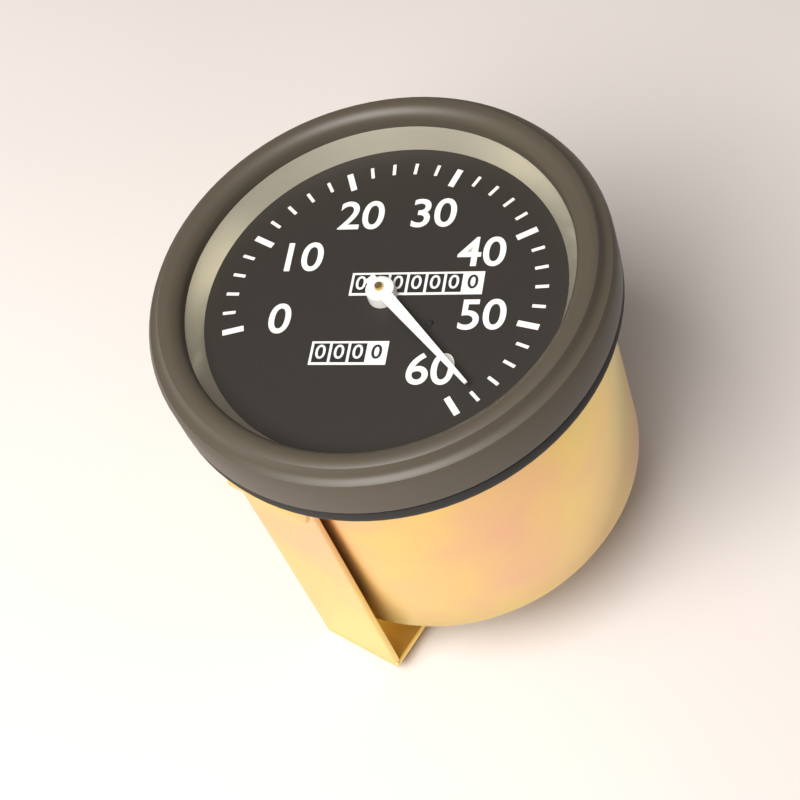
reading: 58 (no unit)
